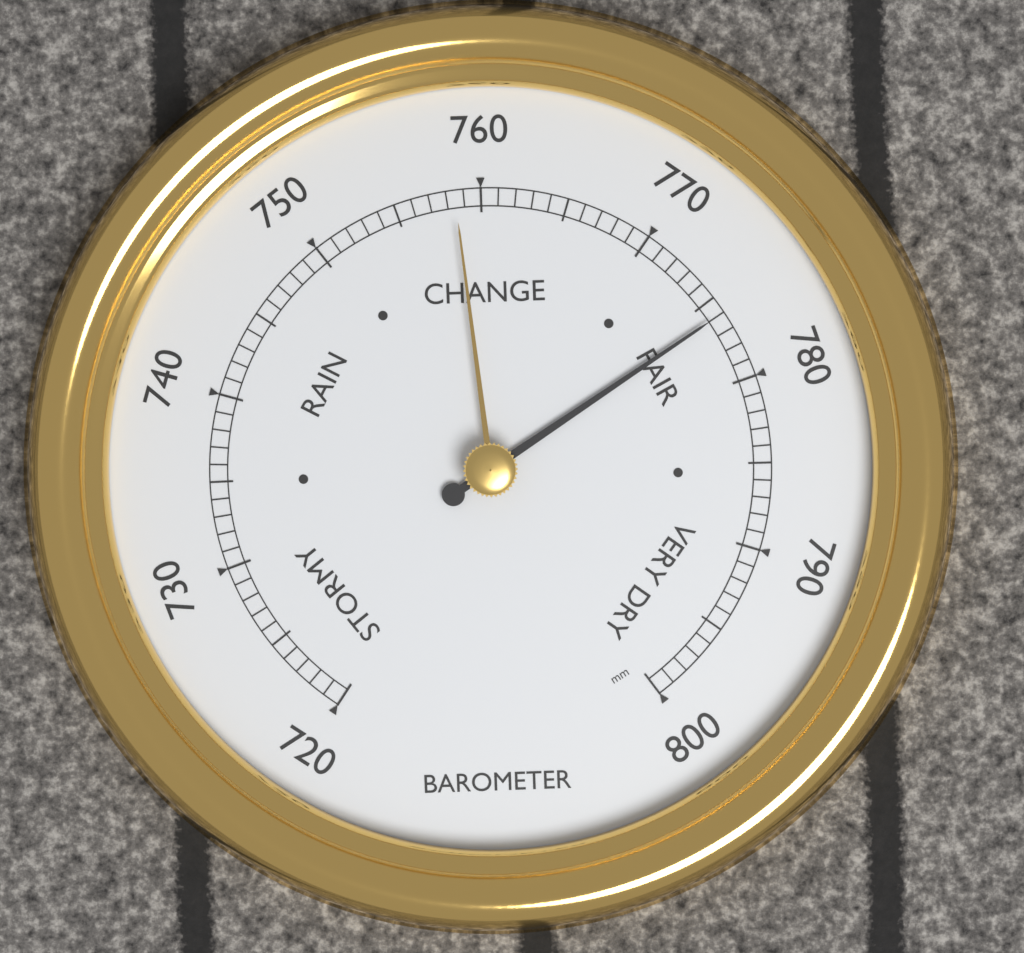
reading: 776 mm
